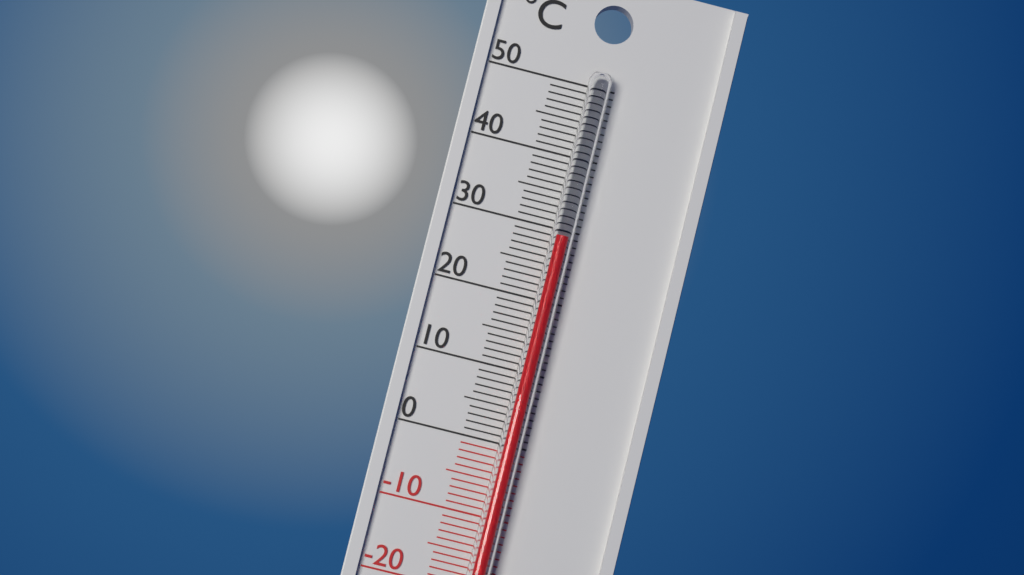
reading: 29 °C
